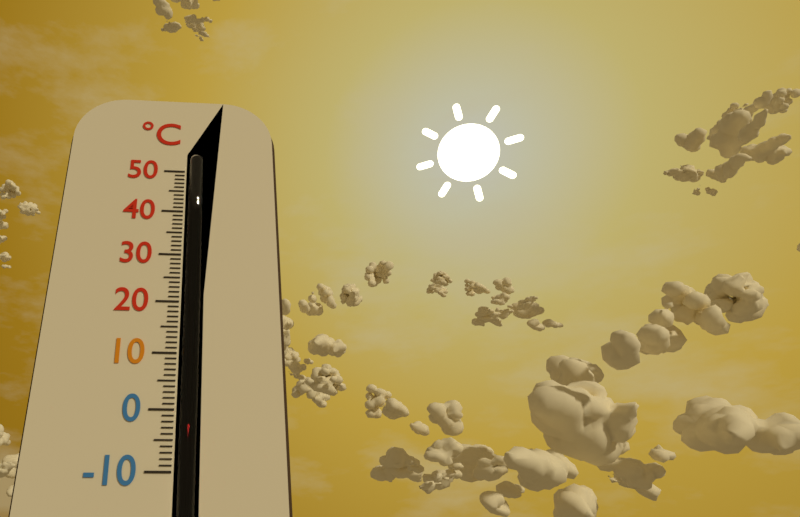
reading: -2 °C
